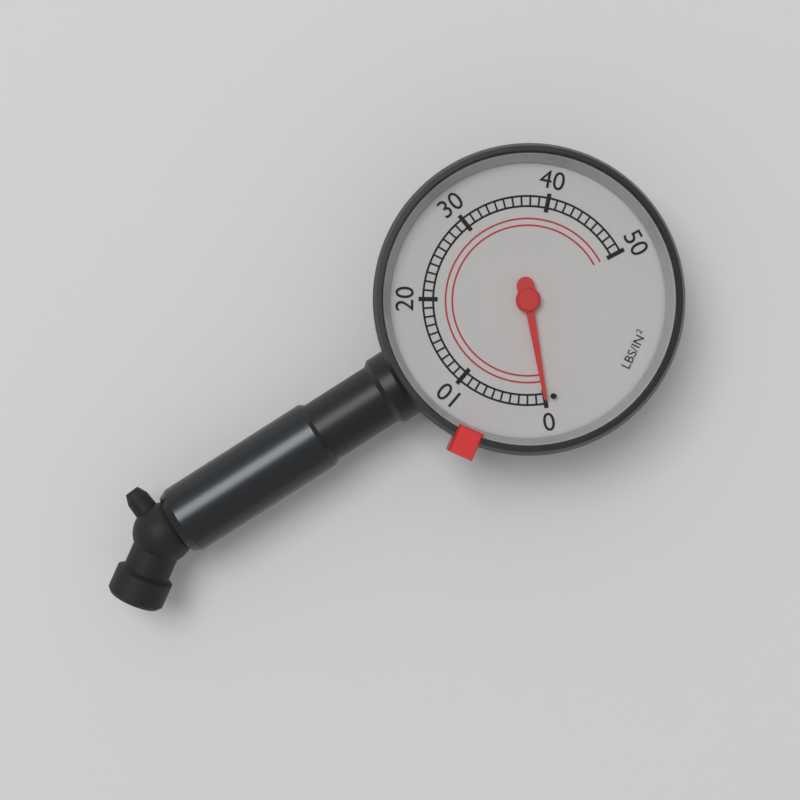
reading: 0 psi
